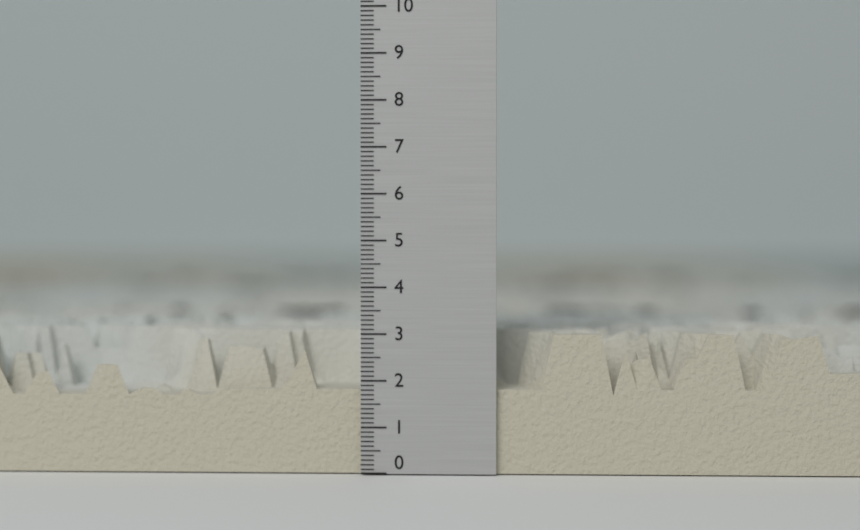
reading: 3.0 (no unit)
